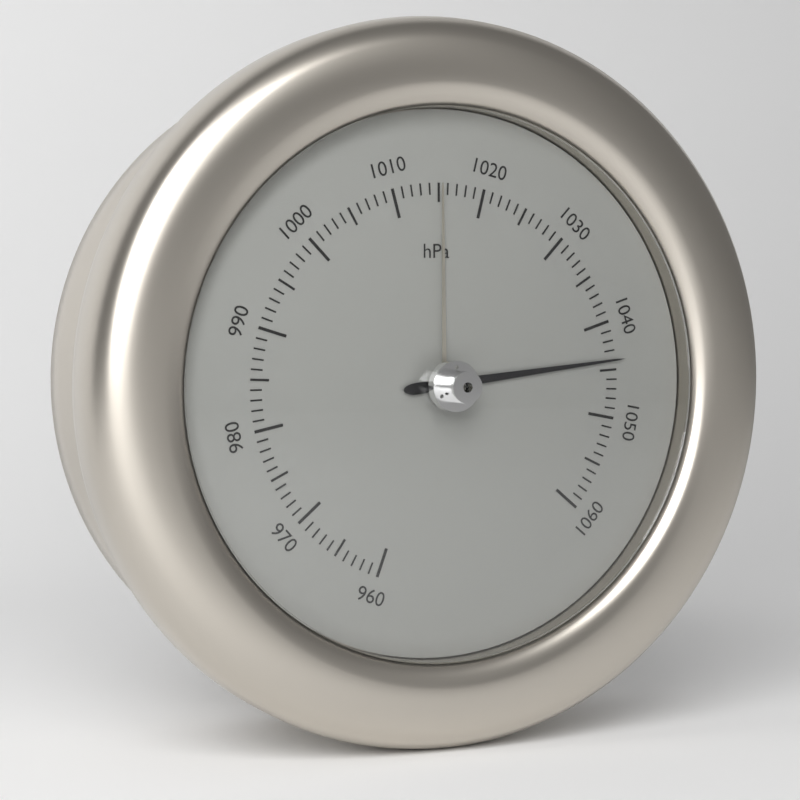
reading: 1044 hPa
